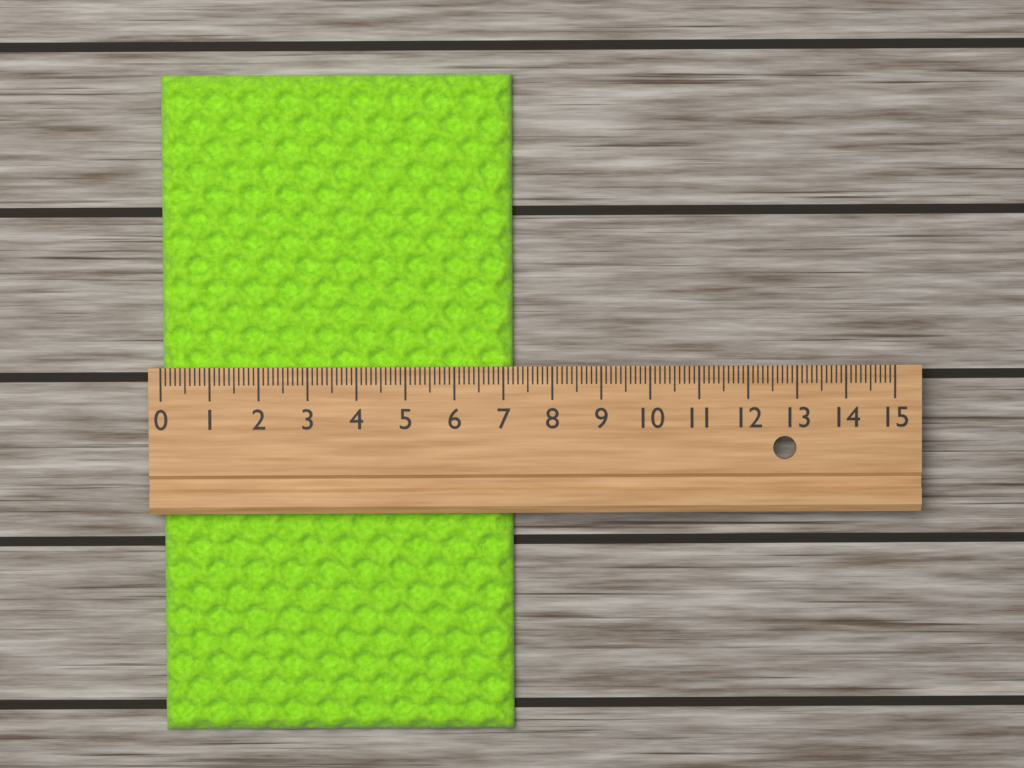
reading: 7.2 (no unit)
